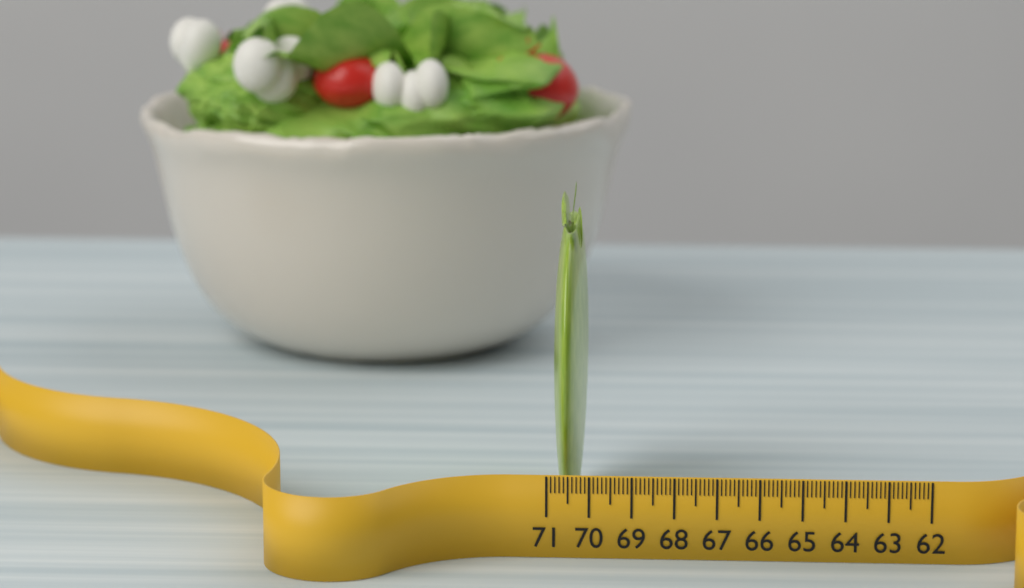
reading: 70.2 (no unit)
